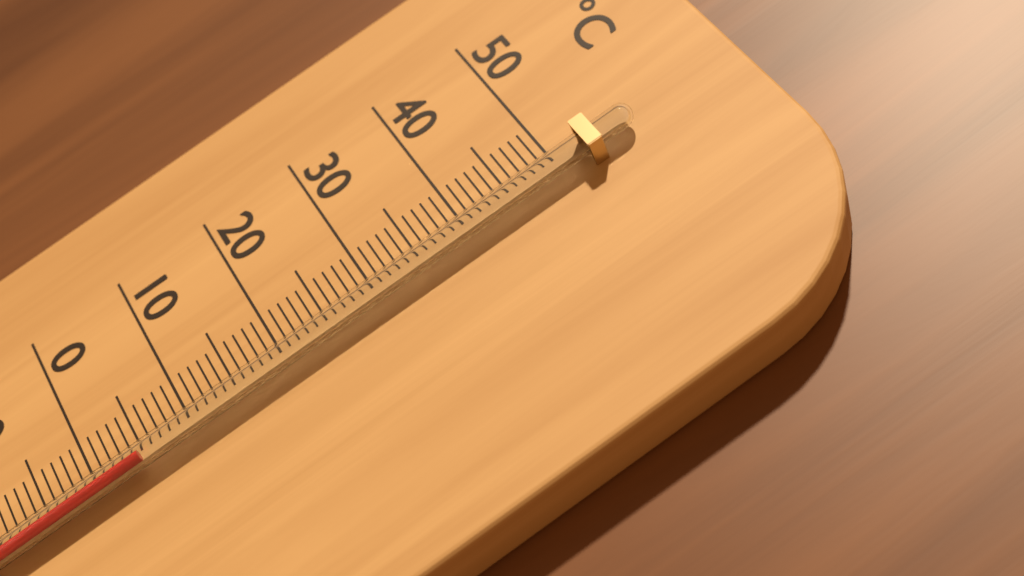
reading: 5 °C
